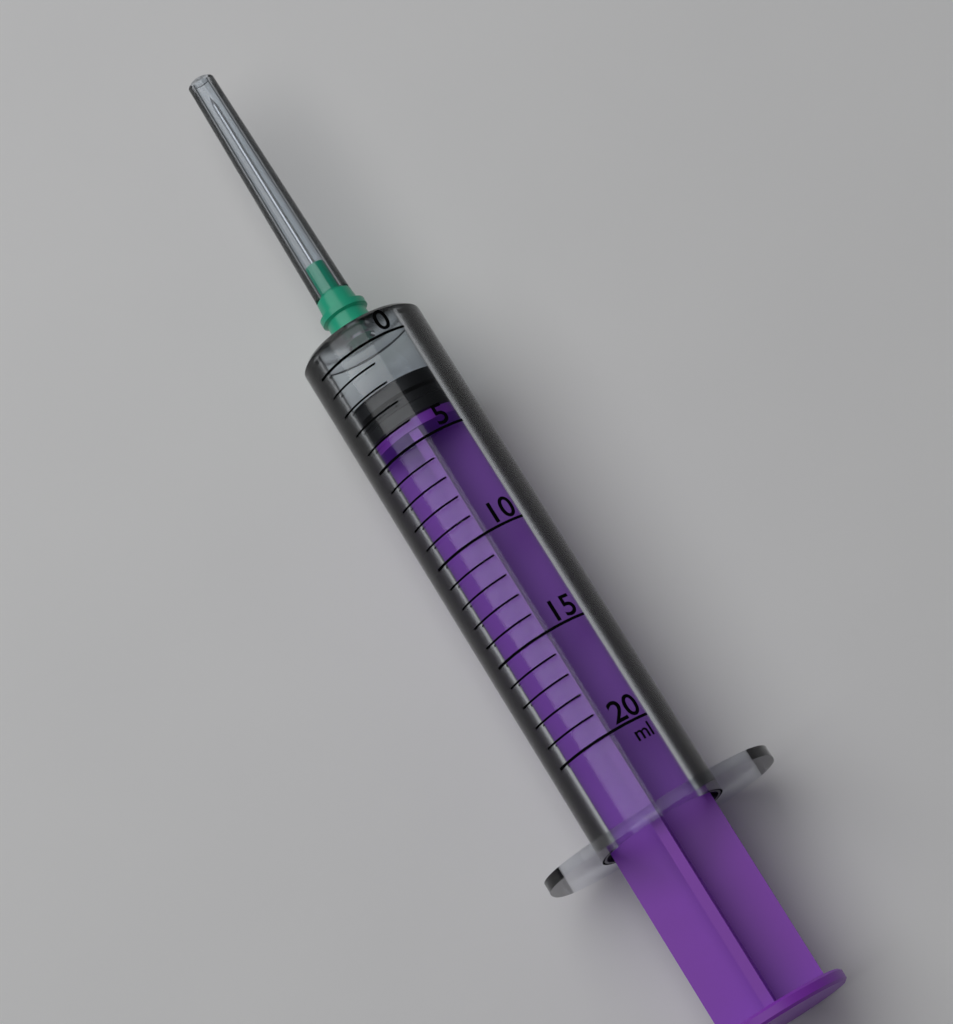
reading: 2 ml
